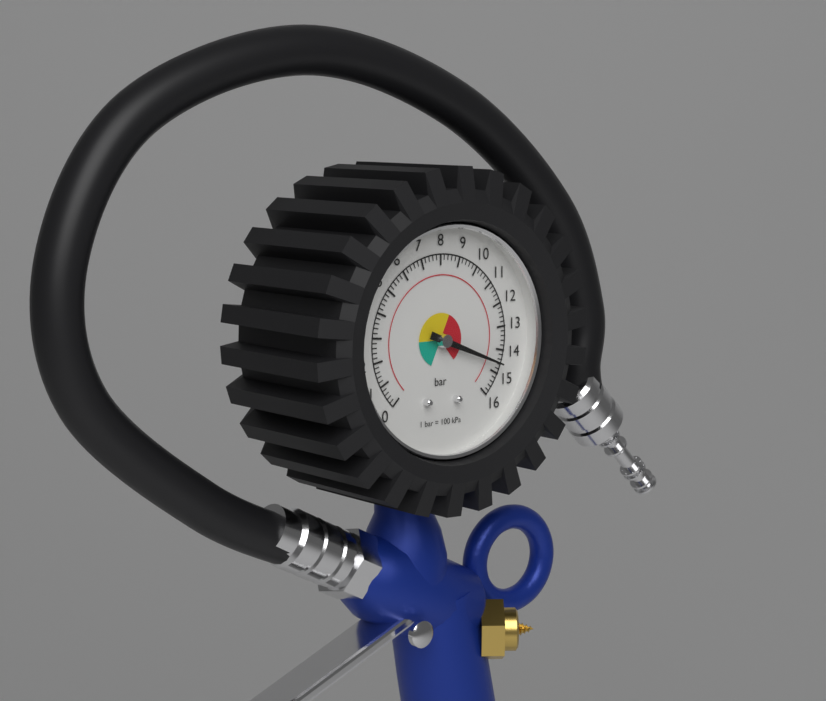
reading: 14.6 bar
